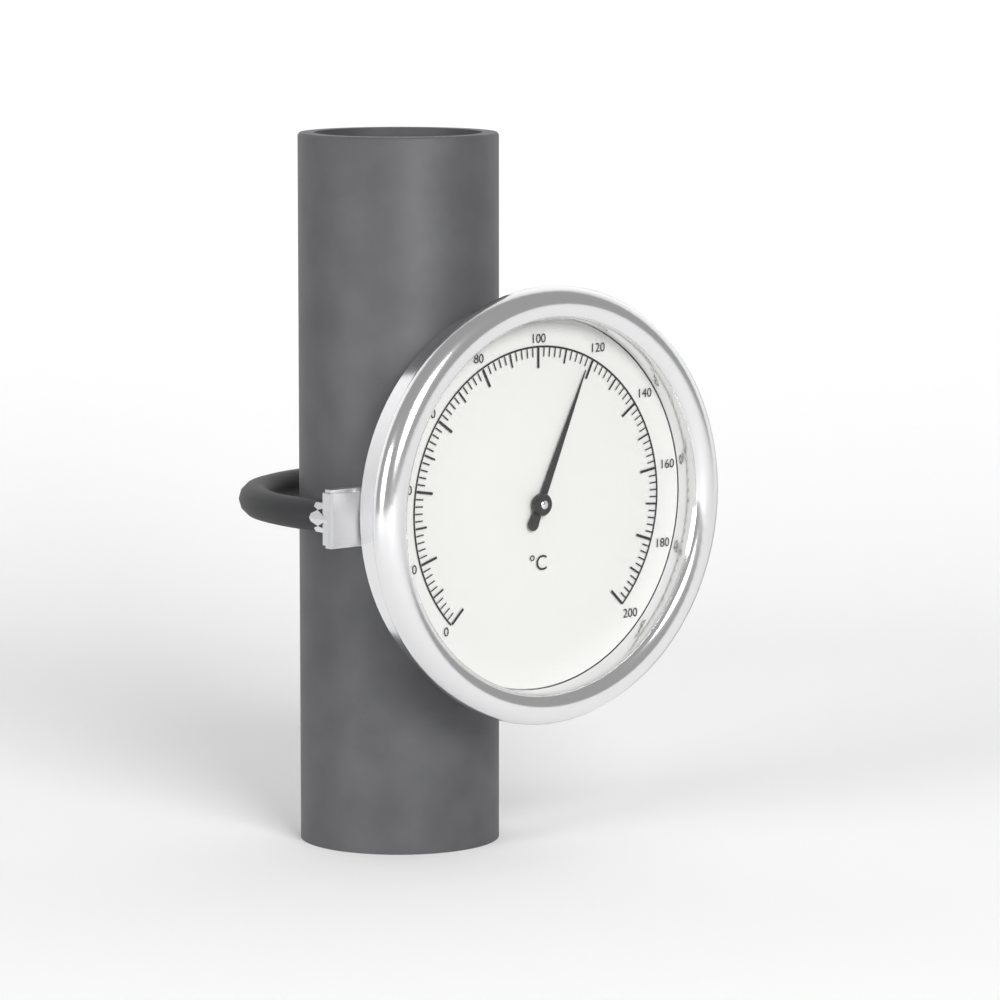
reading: 118 °C
